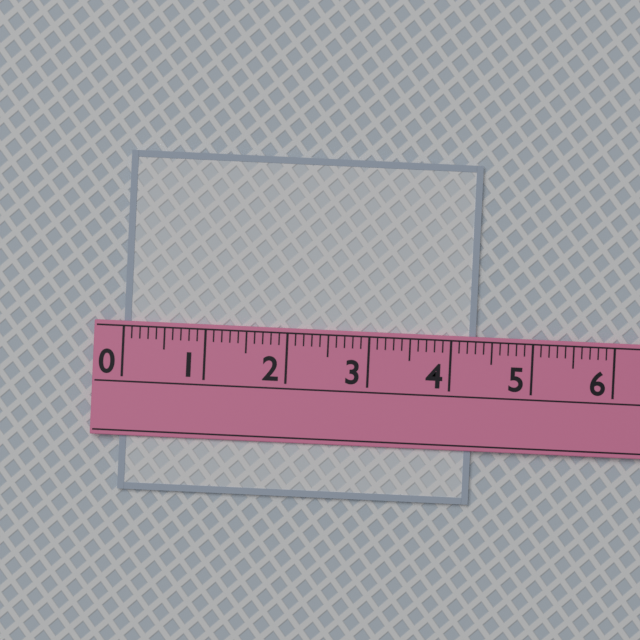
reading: 4.3 (no unit)
